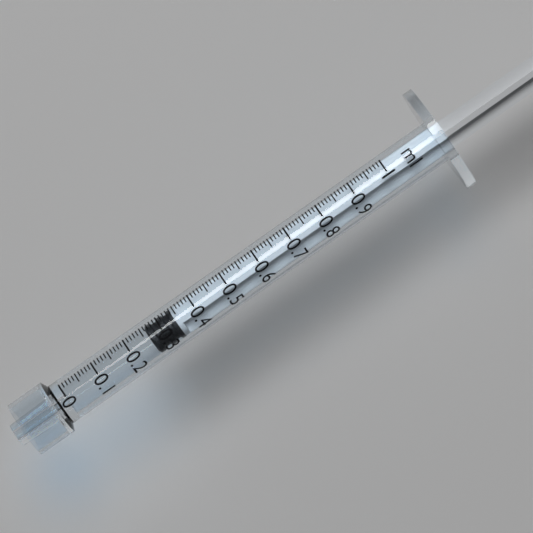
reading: 0.26 ml
